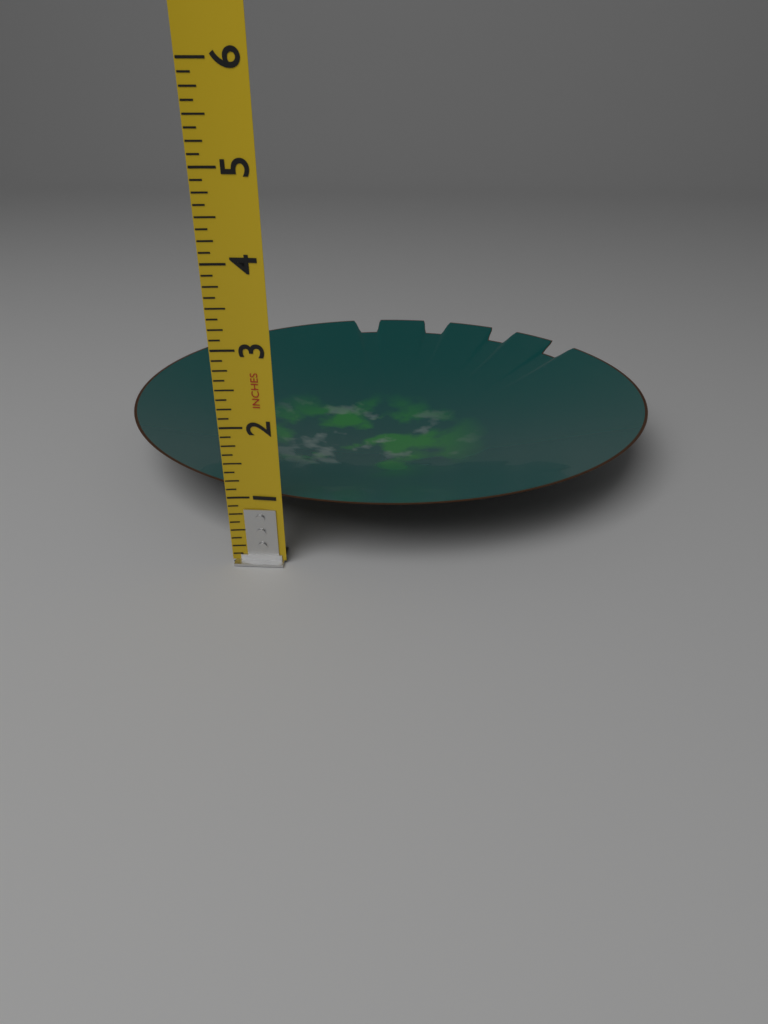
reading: 1.000 in
